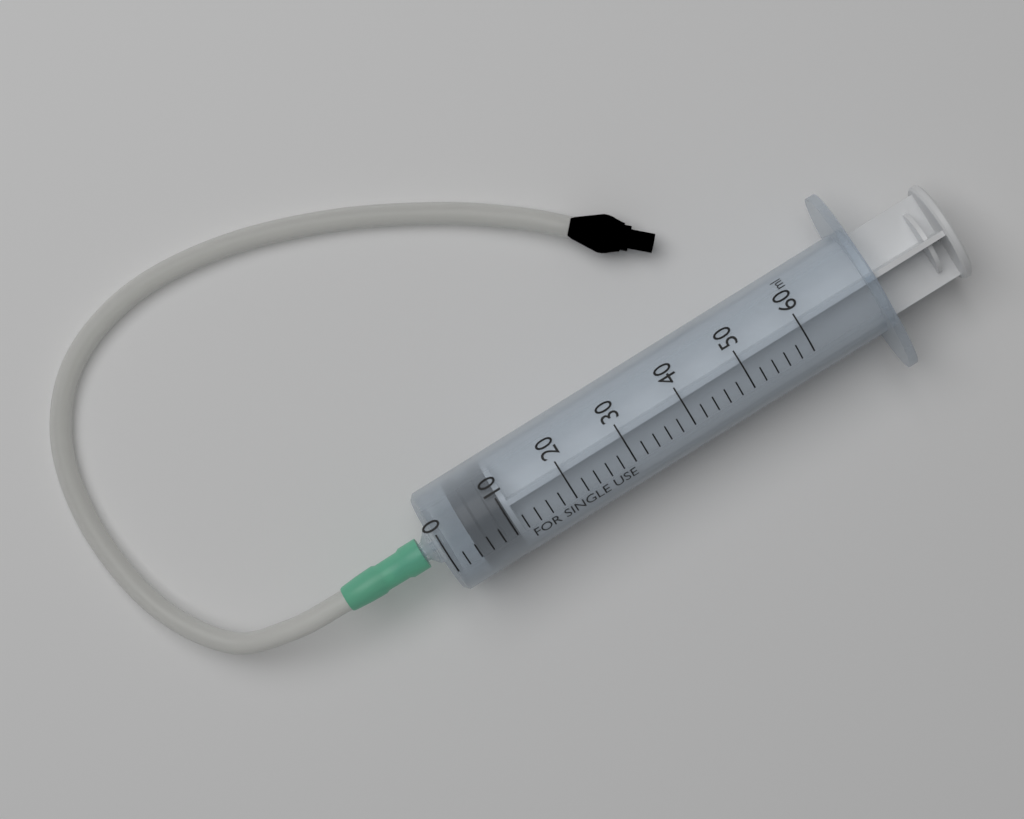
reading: 4 ml
